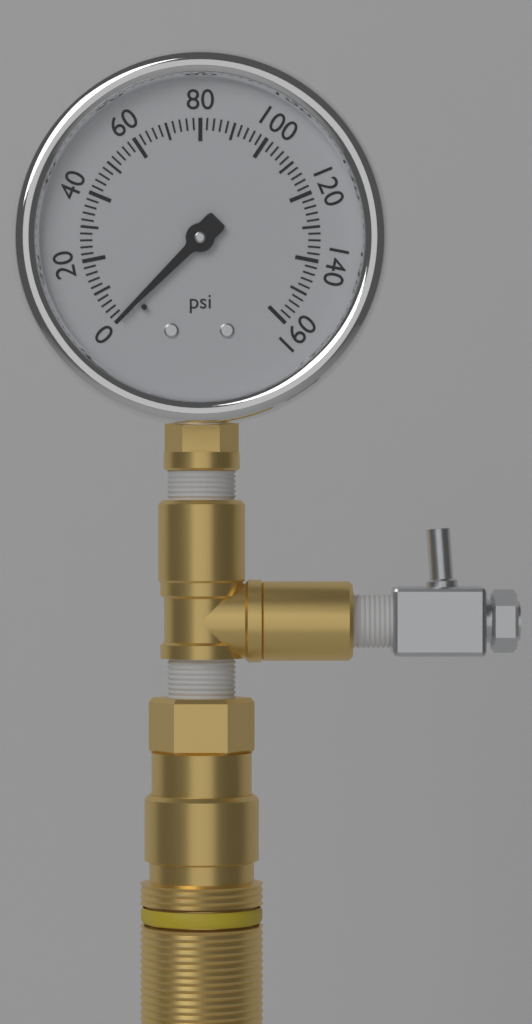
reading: 0 psi
